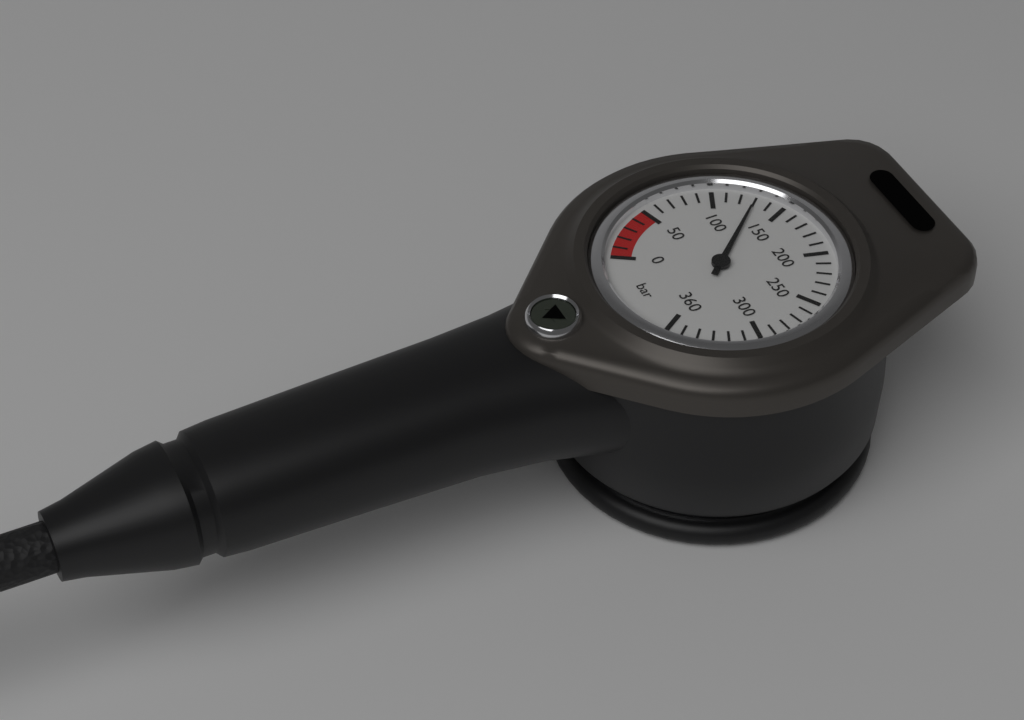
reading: 130 bar
